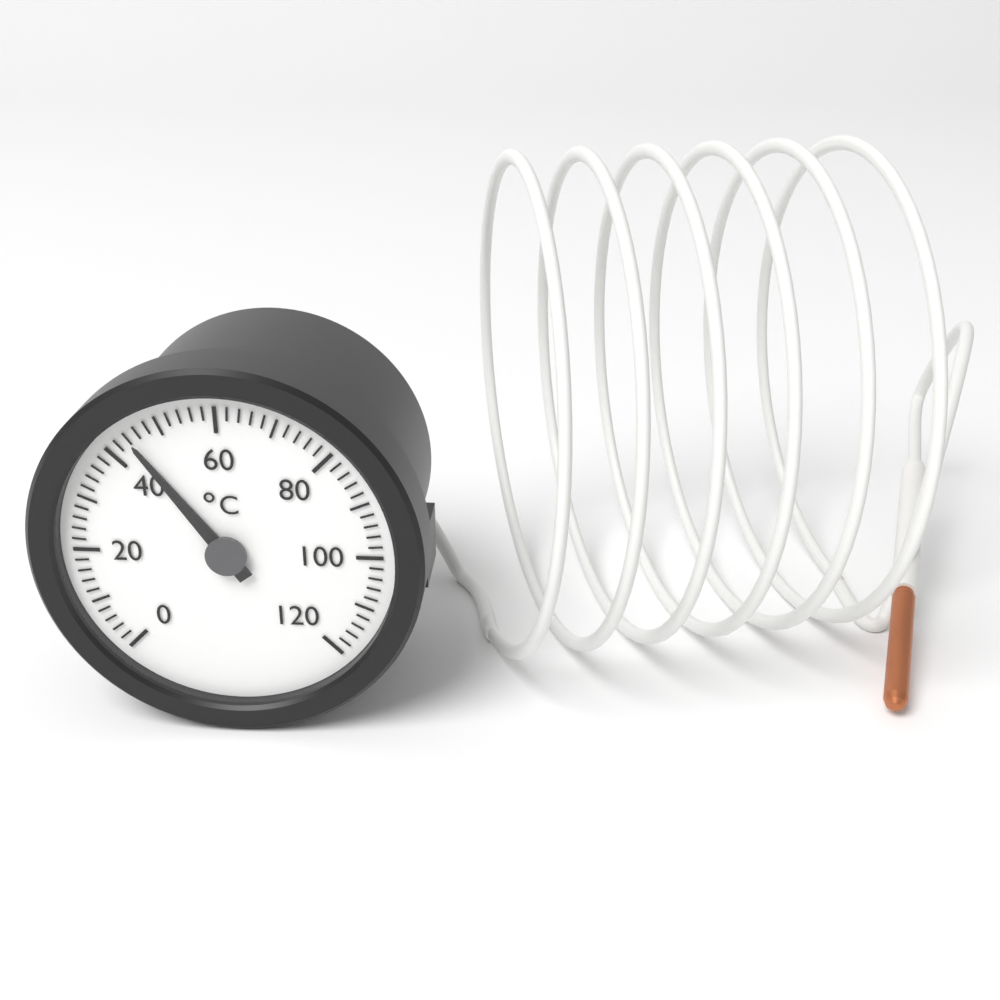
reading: 44 °C
